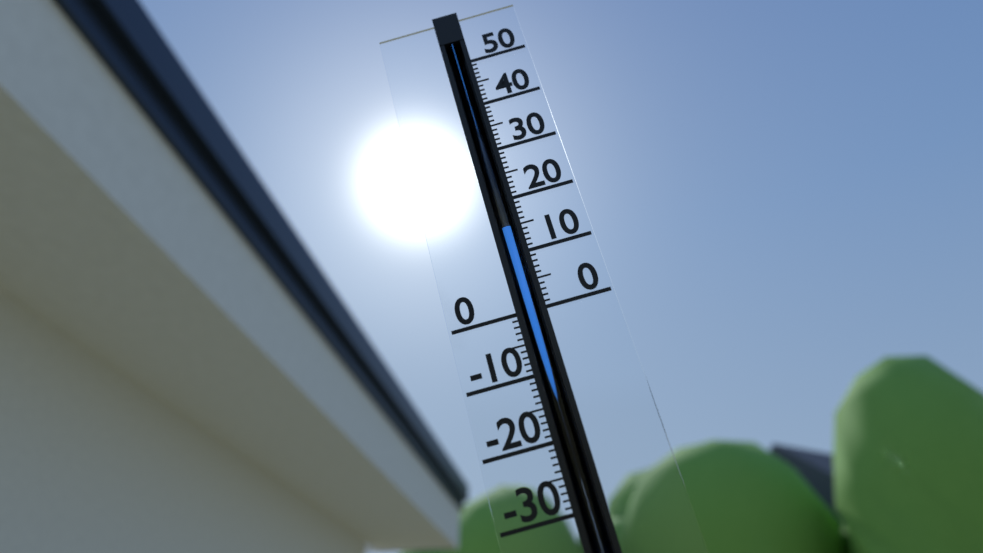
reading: 15 (no unit)
